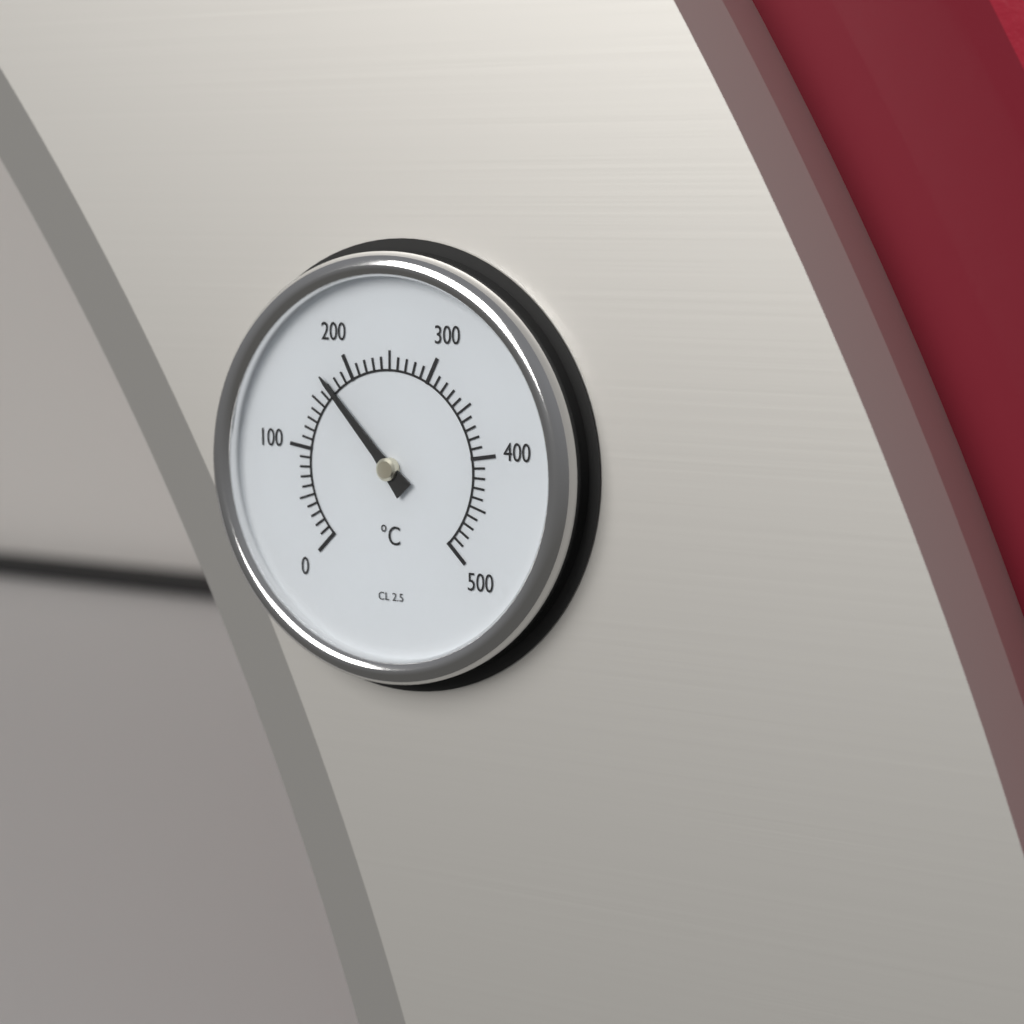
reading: 170 °C
